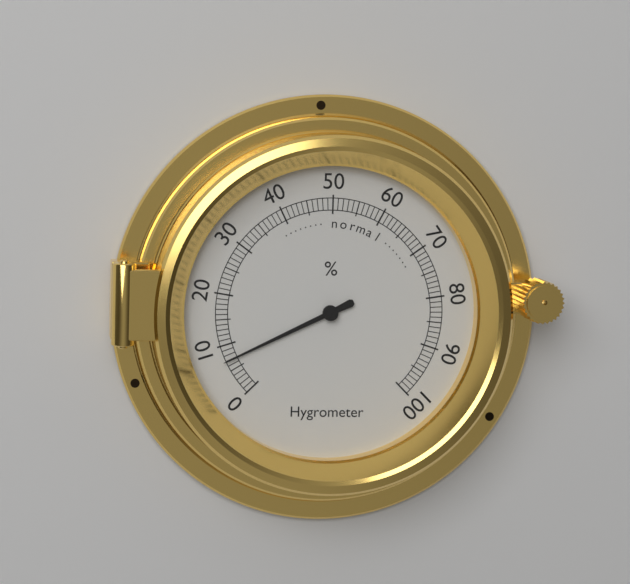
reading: 7 %
